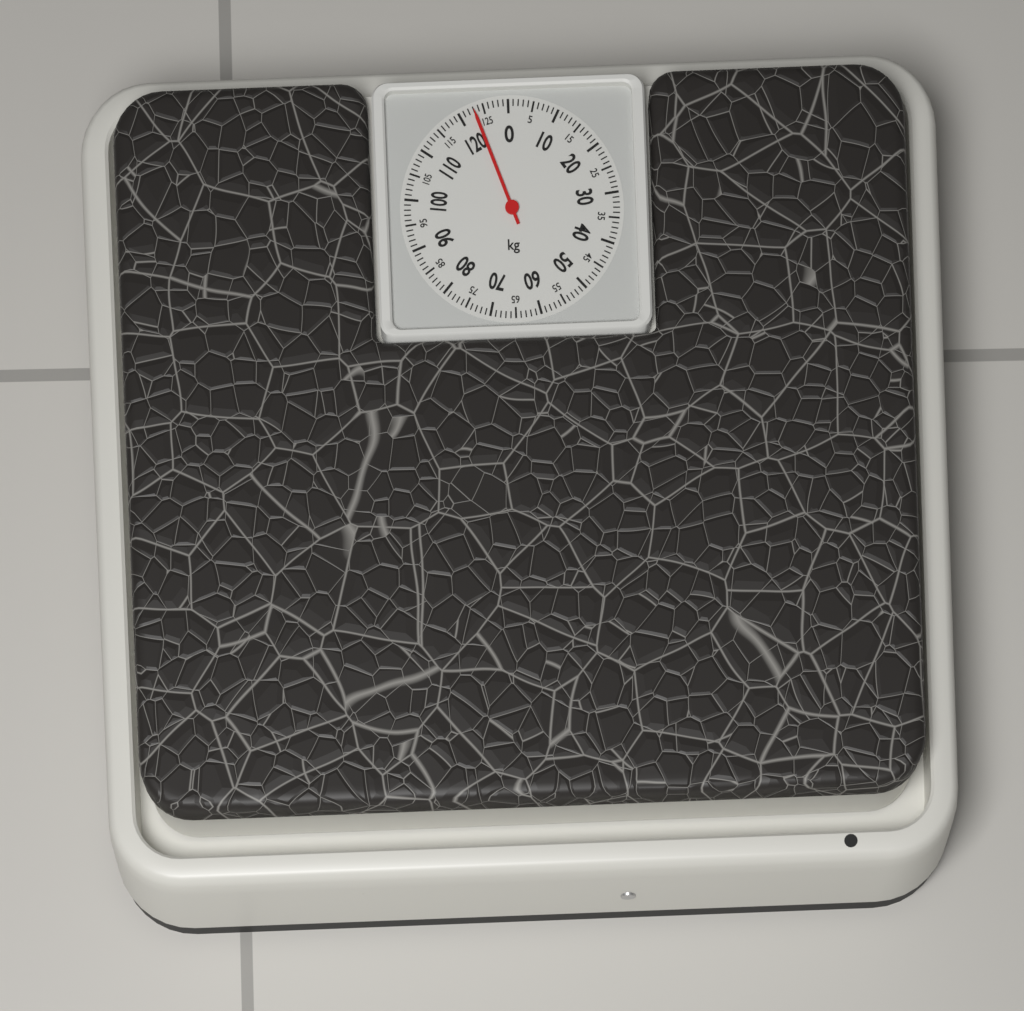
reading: 123 kg
